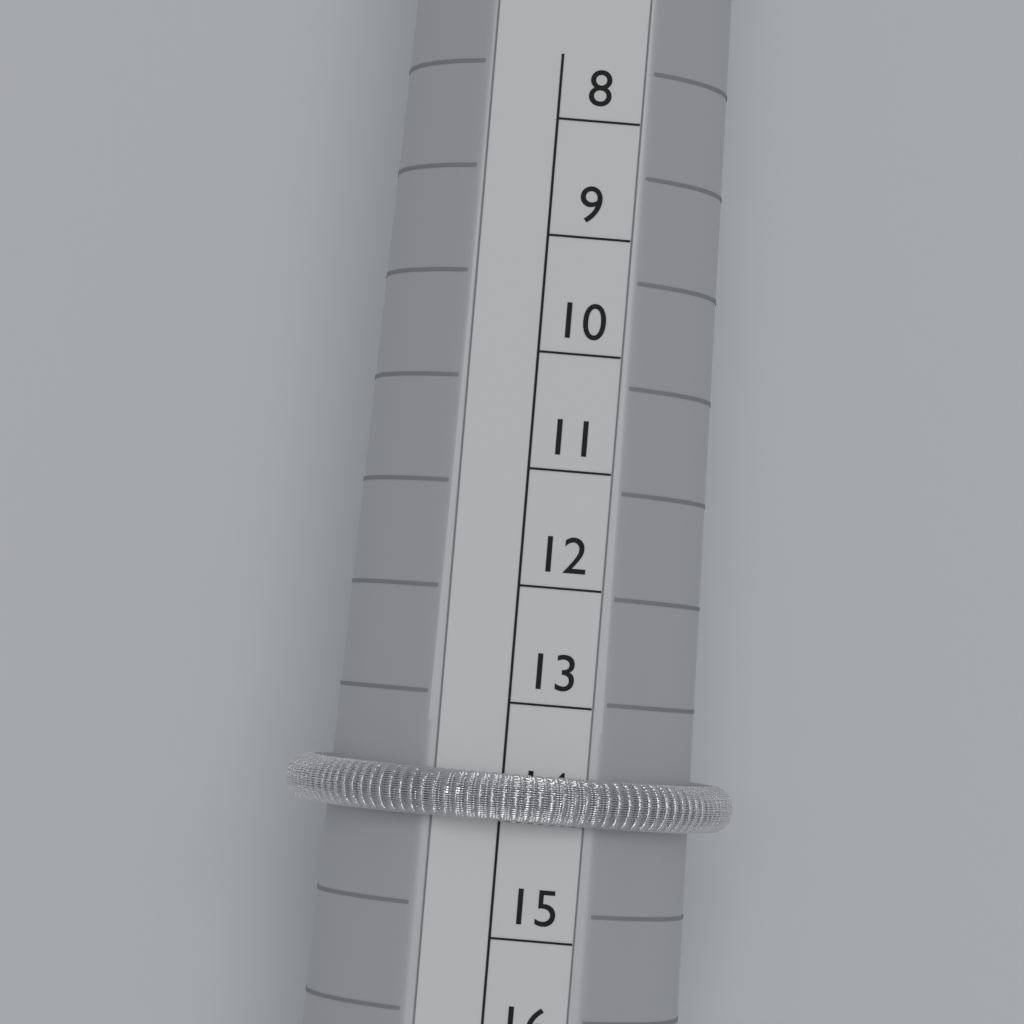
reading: 14 (no unit)
